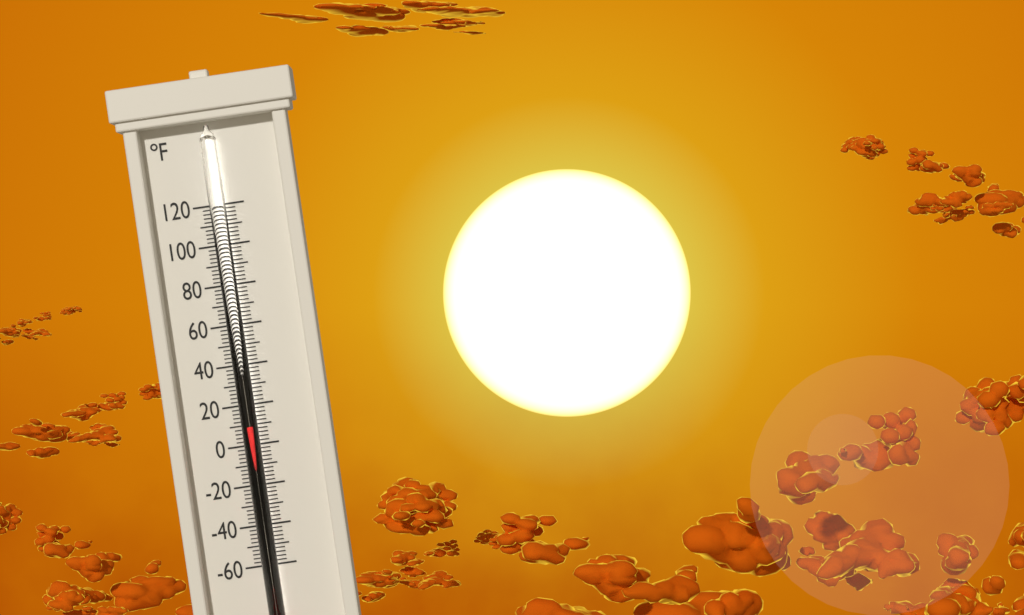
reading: 10 °F
